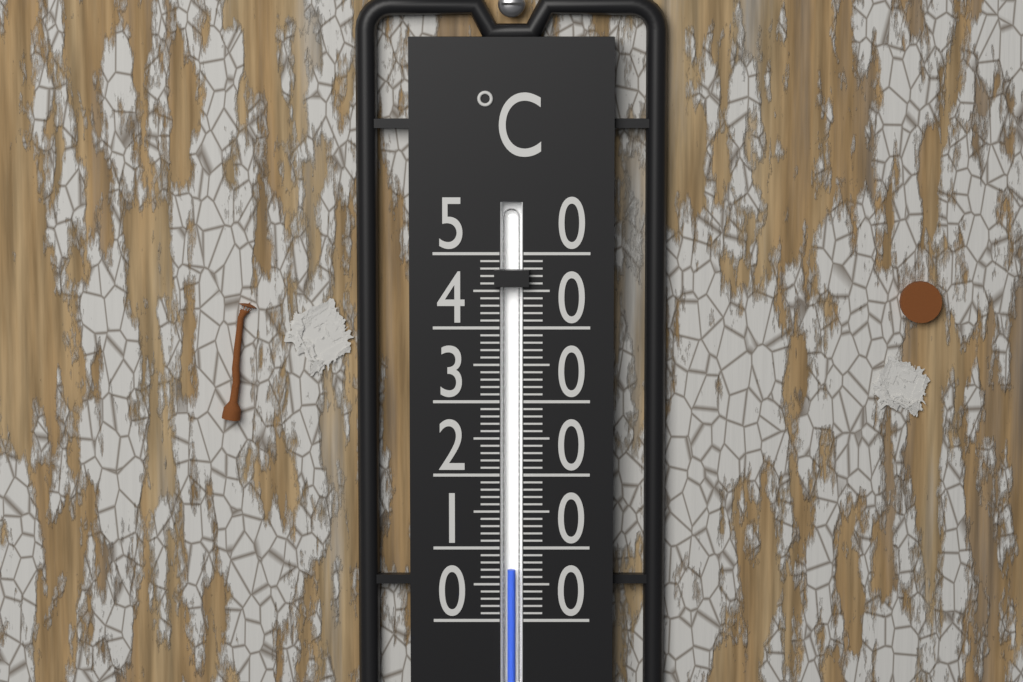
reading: 7 °C
